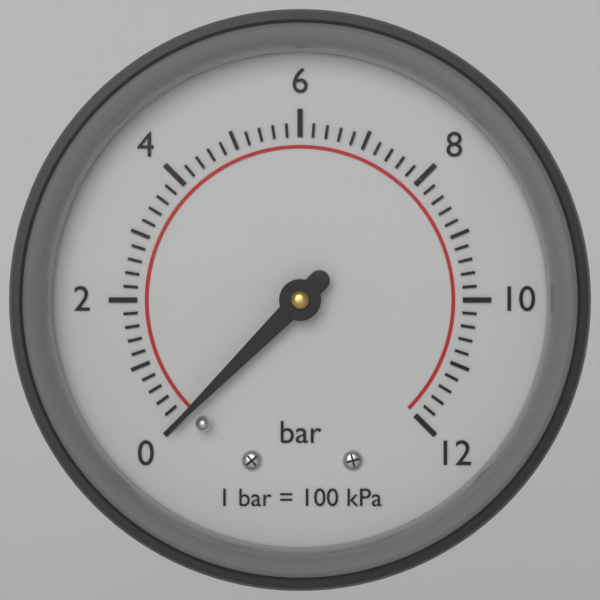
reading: 0.0 bar
